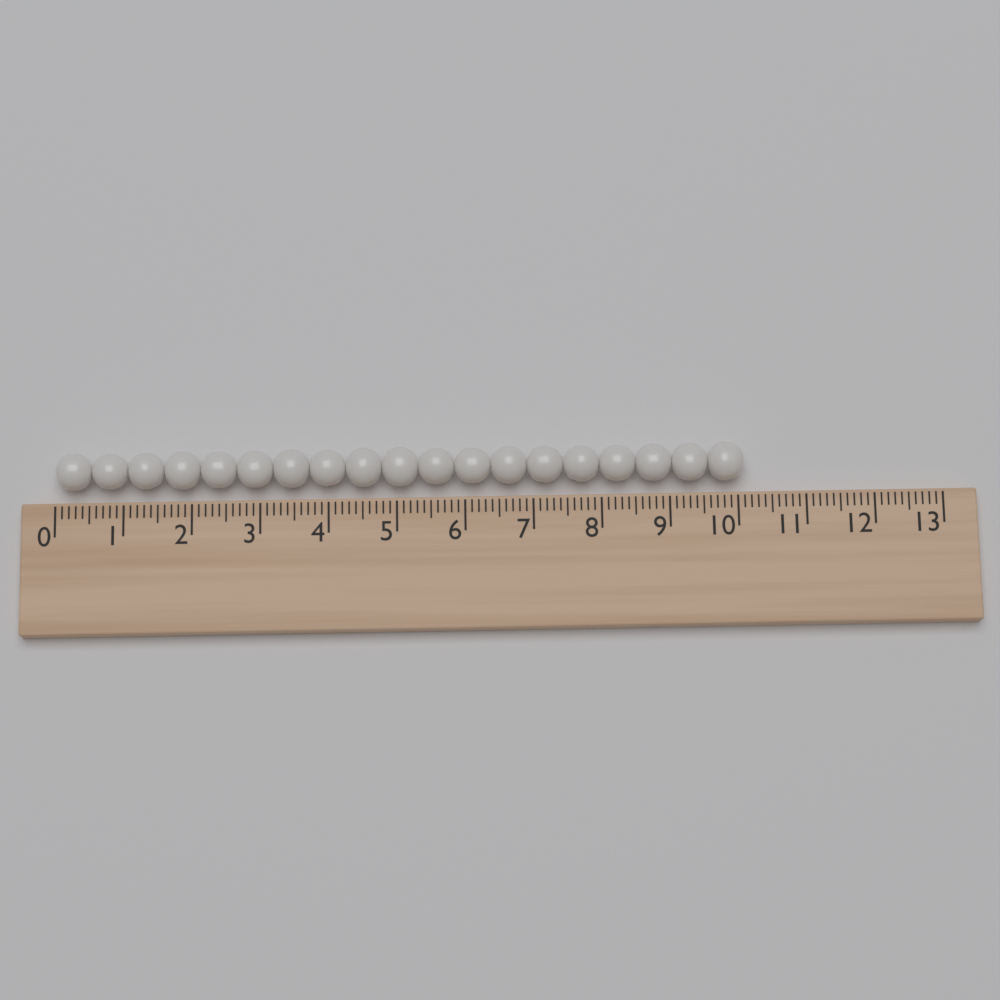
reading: 10.1 (no unit)
